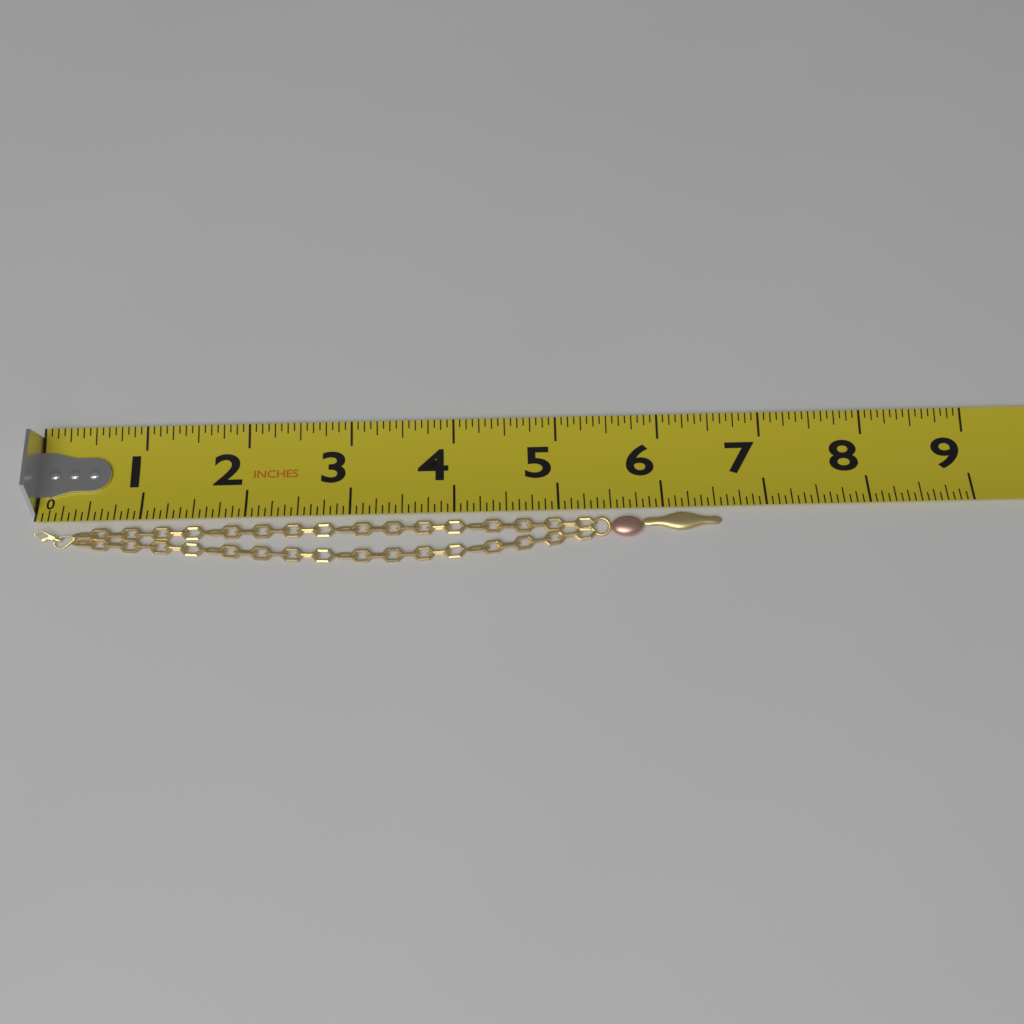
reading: 6.5625 in
